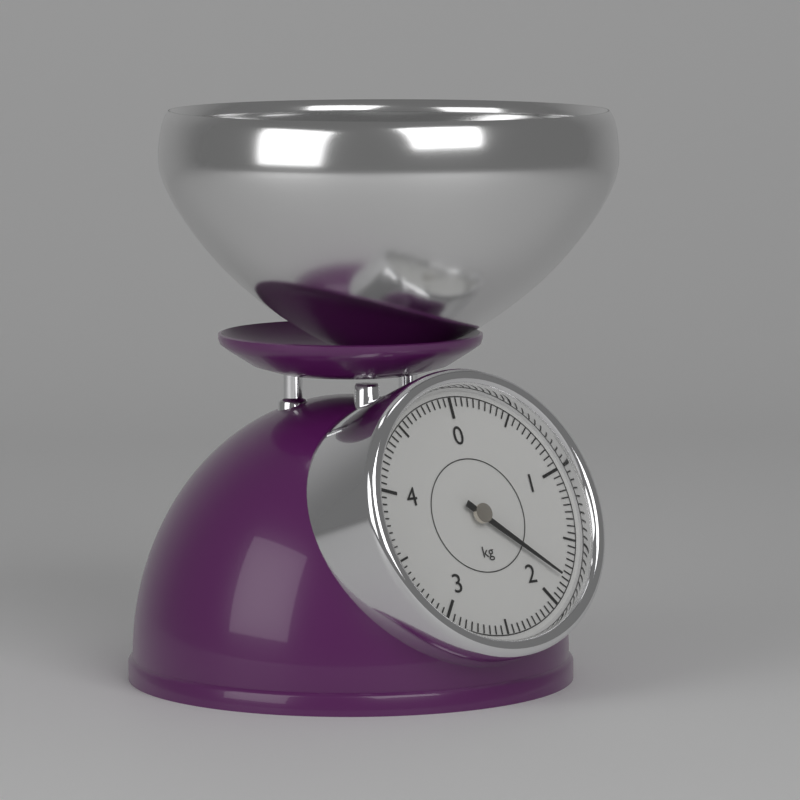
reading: 1.80 kg
